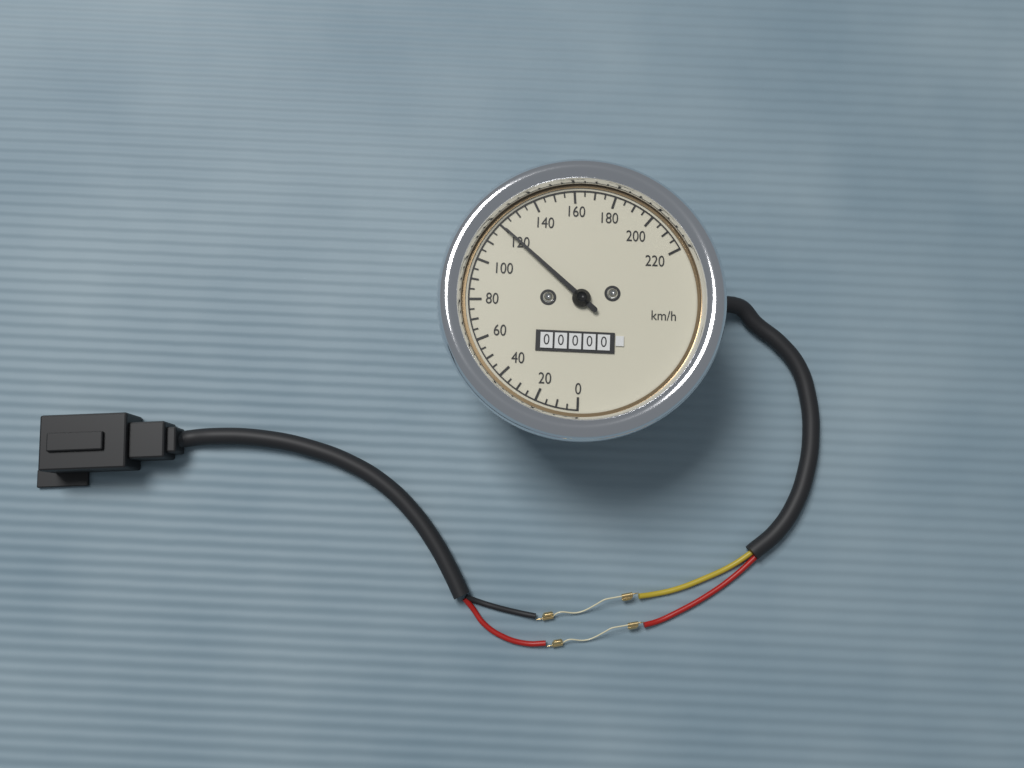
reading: 120 km/h
